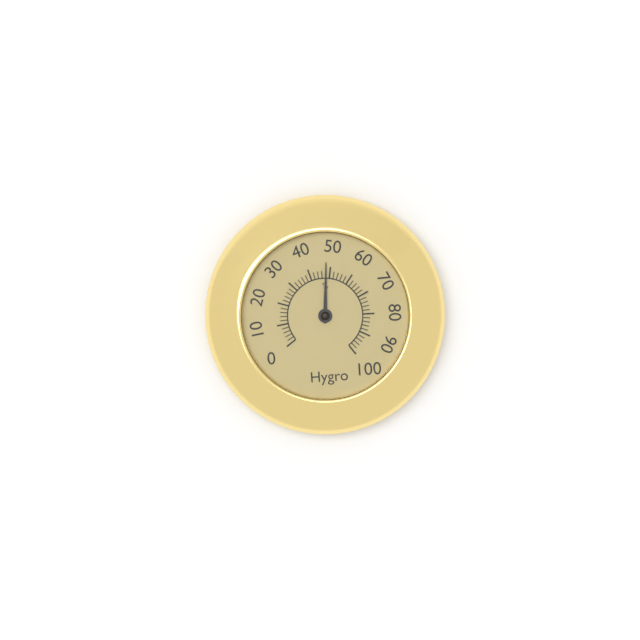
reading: 48 %
